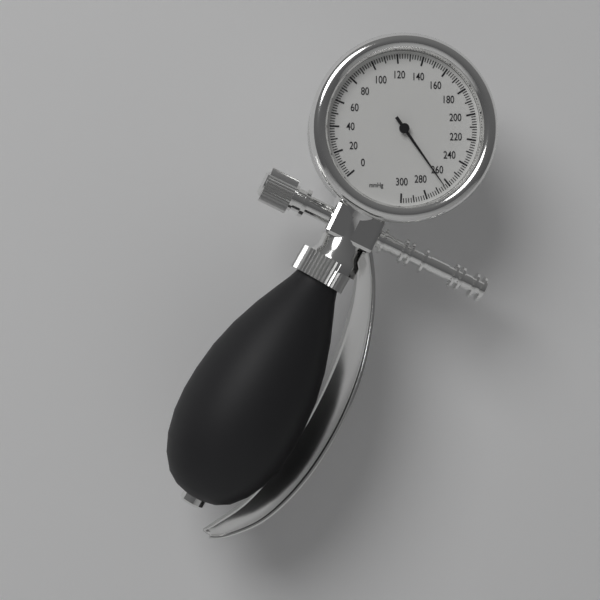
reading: 264 mmHg
